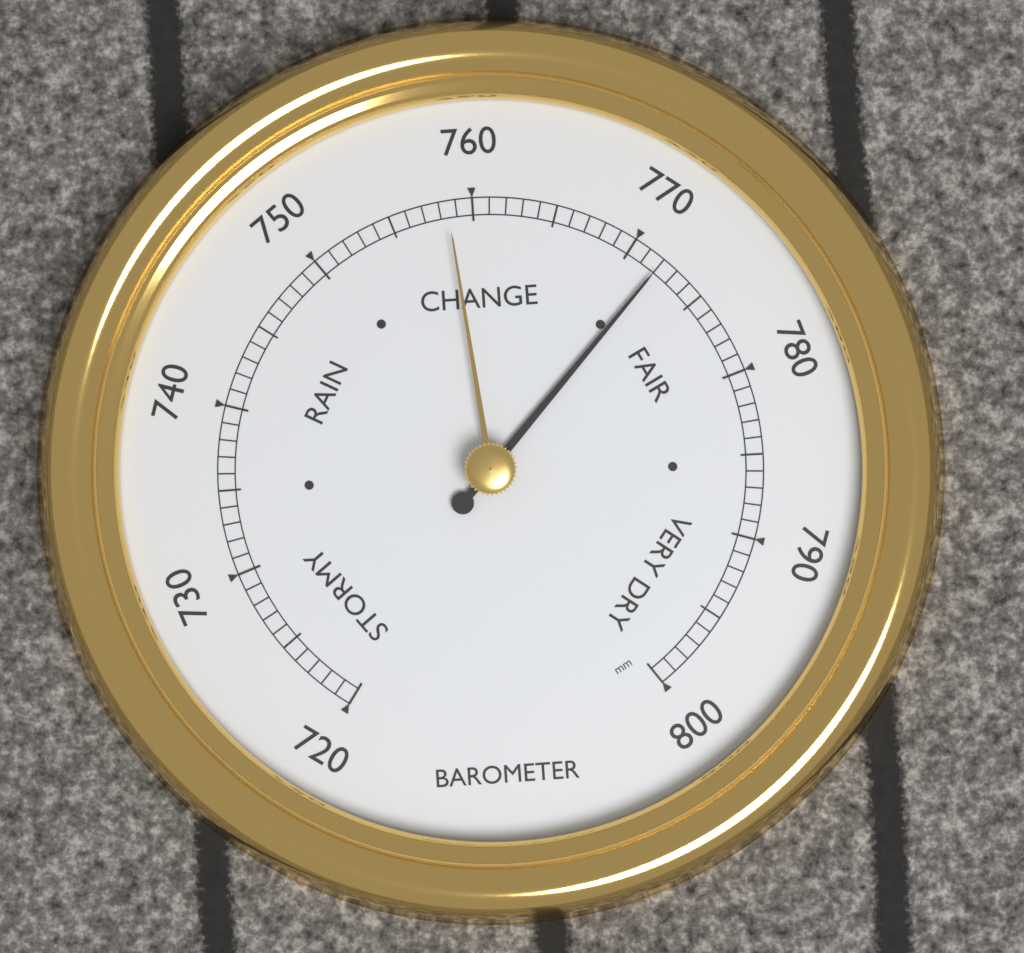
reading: 772 mm
